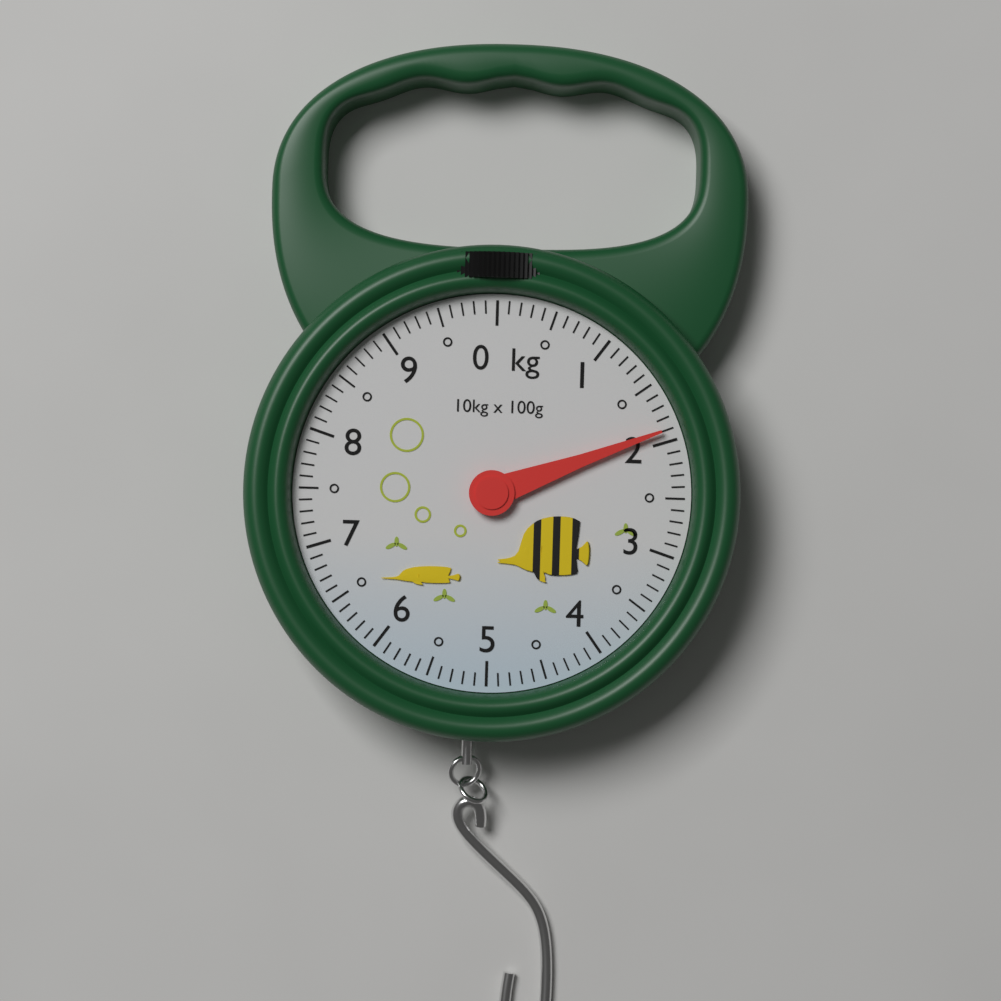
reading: 1.9 kg
